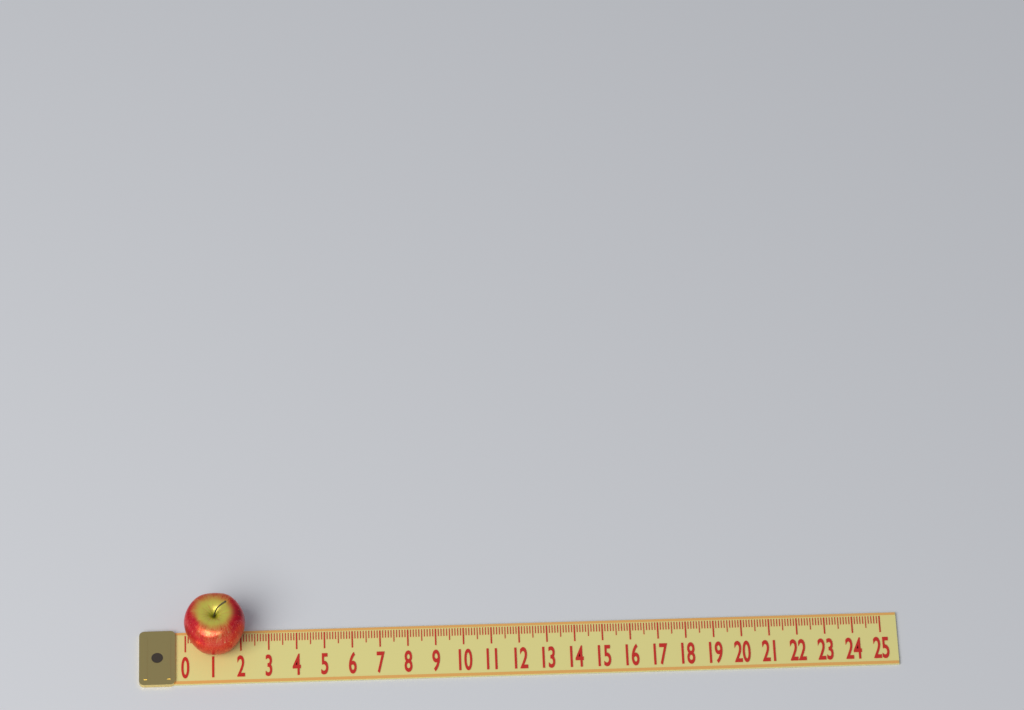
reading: 2.2 (no unit)
